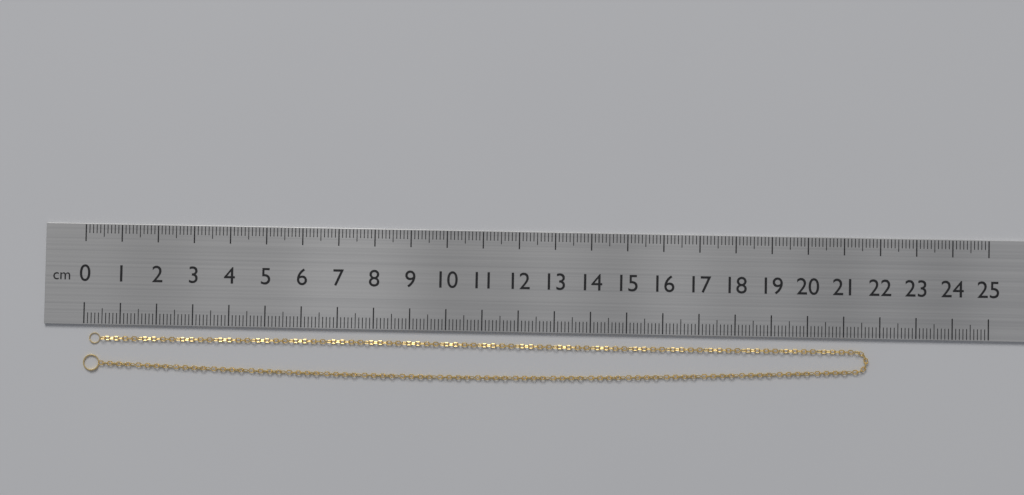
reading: 21.7 cm
